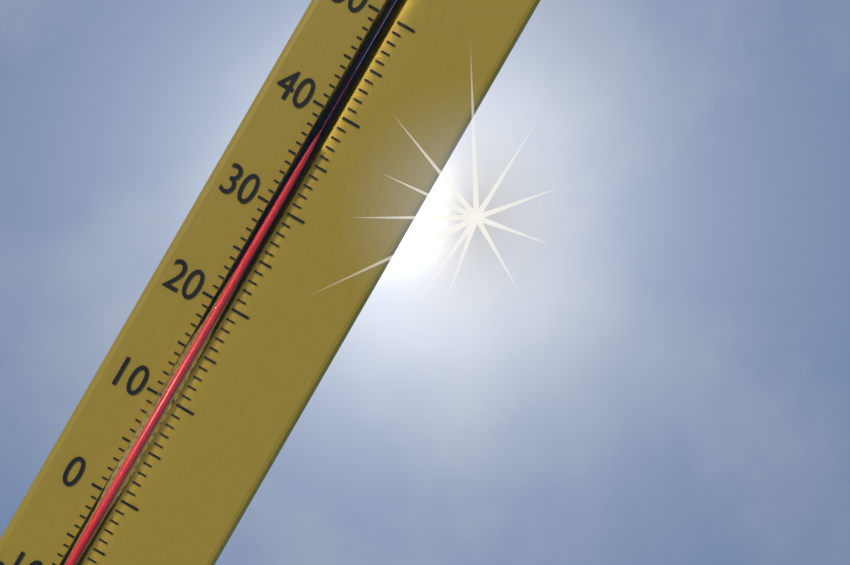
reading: 37 °C
